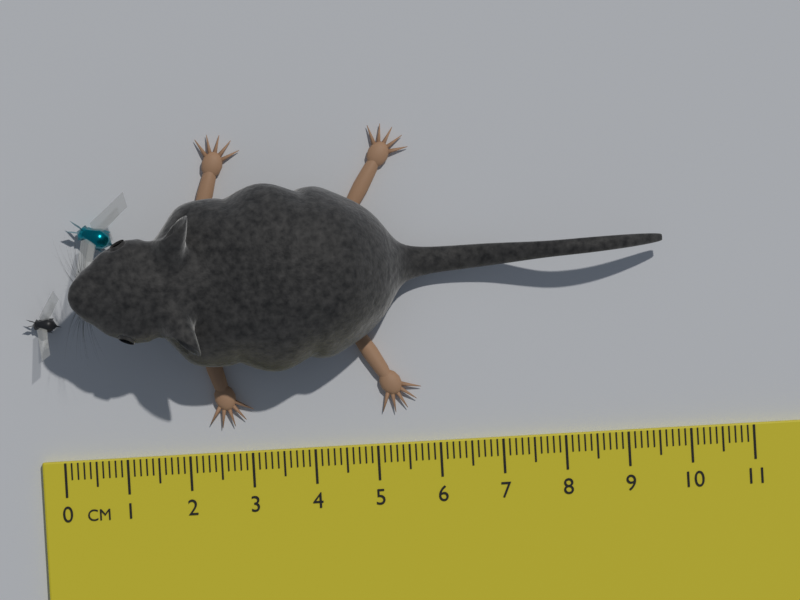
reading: 9.7 cm
